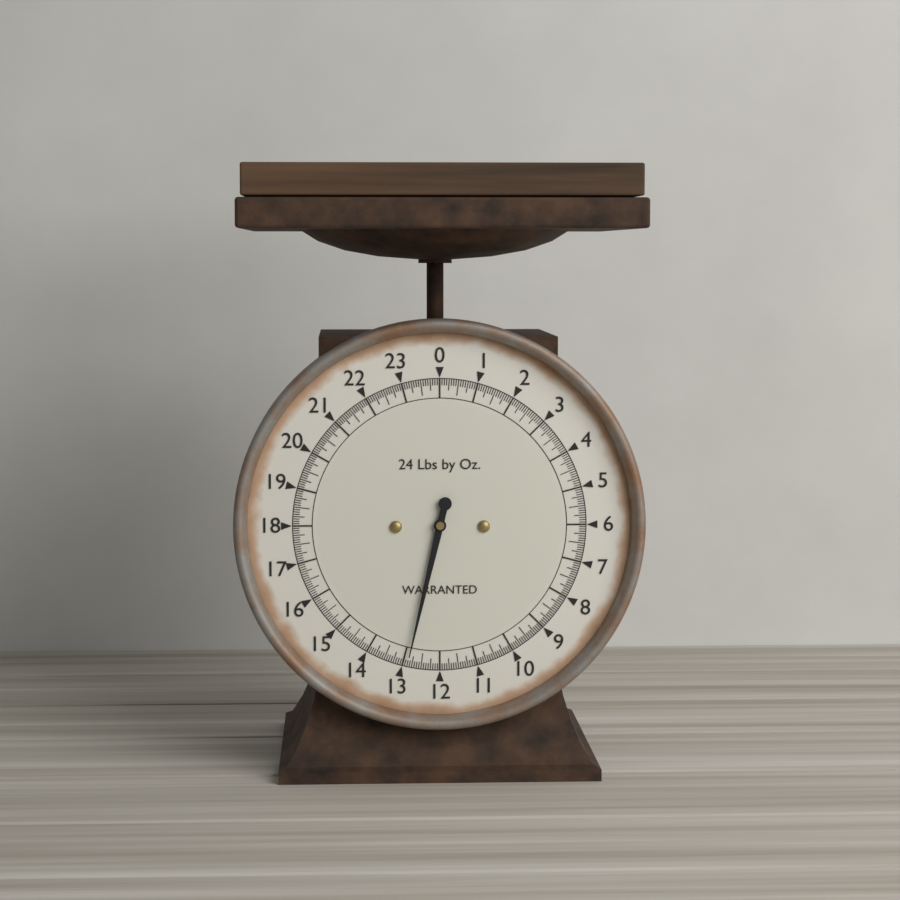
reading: 12.8750 lb
